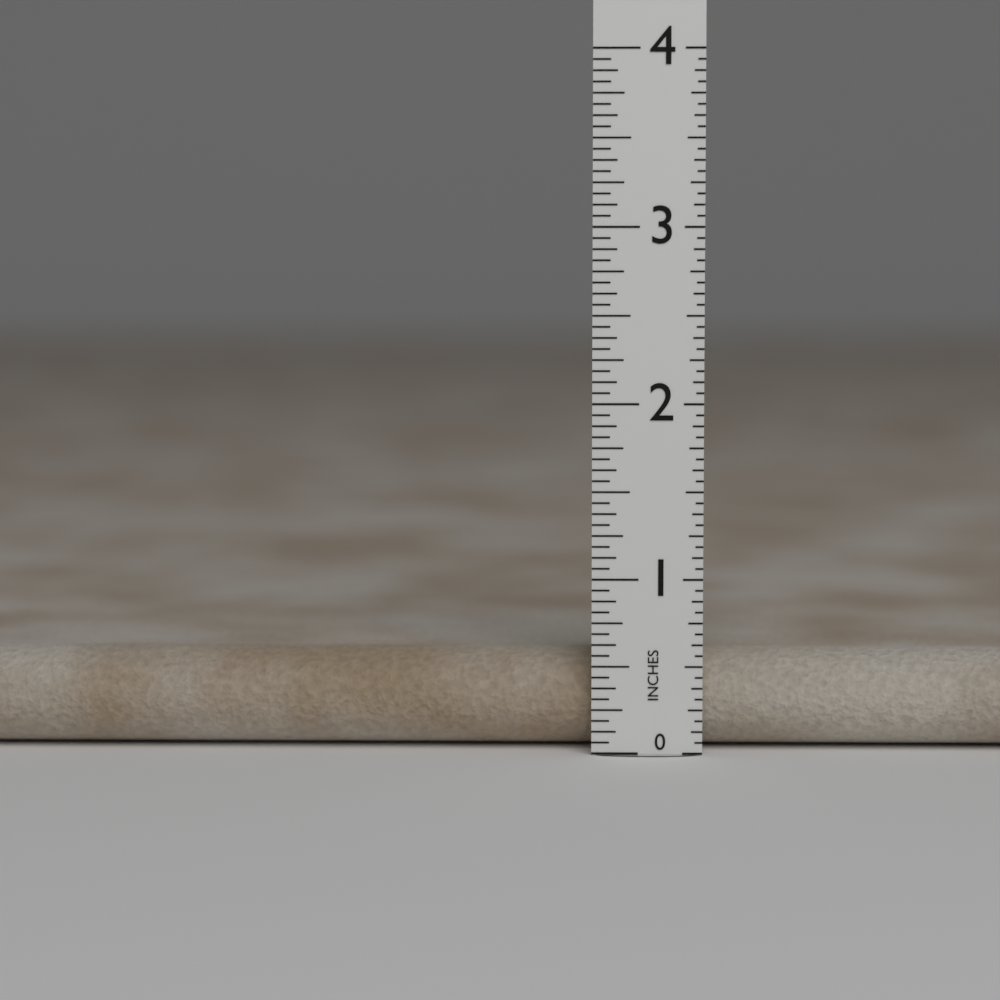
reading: 0.5625 in
